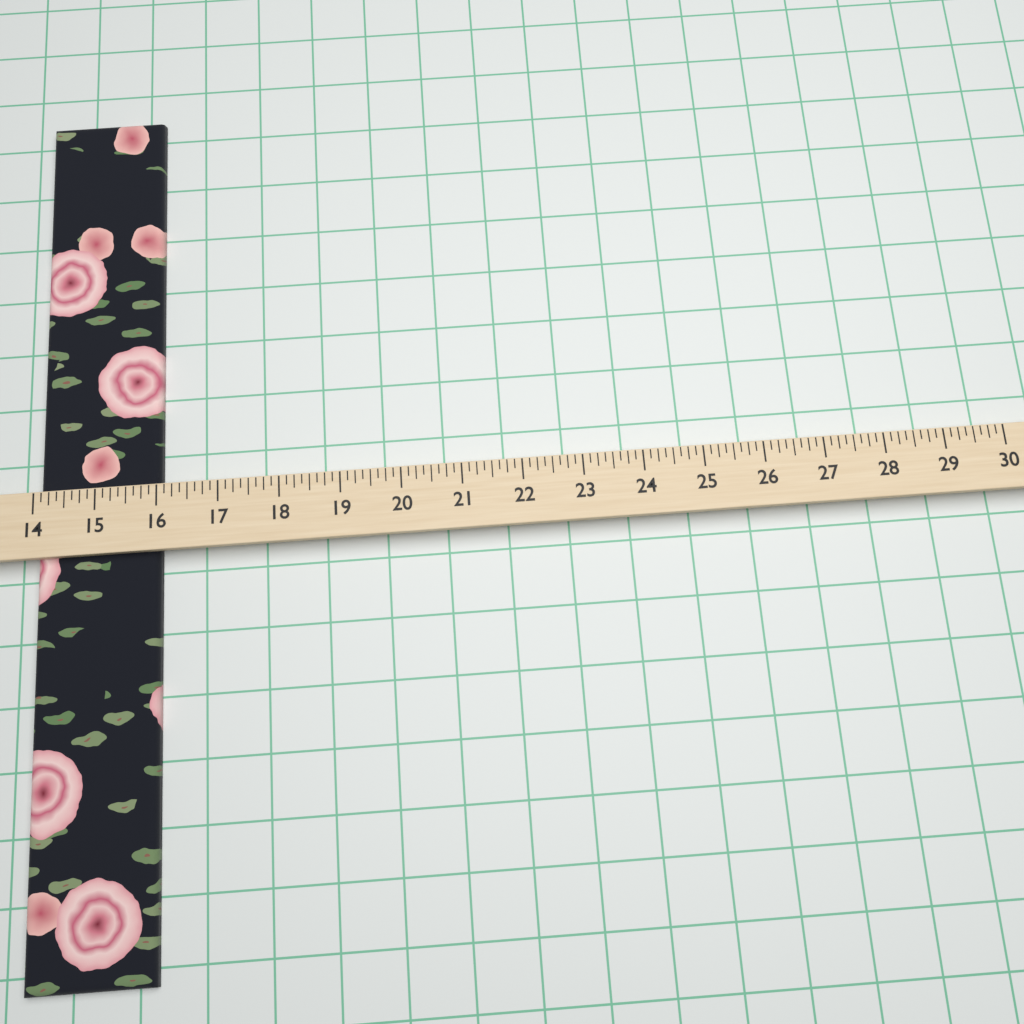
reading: 16.000 (no unit)
